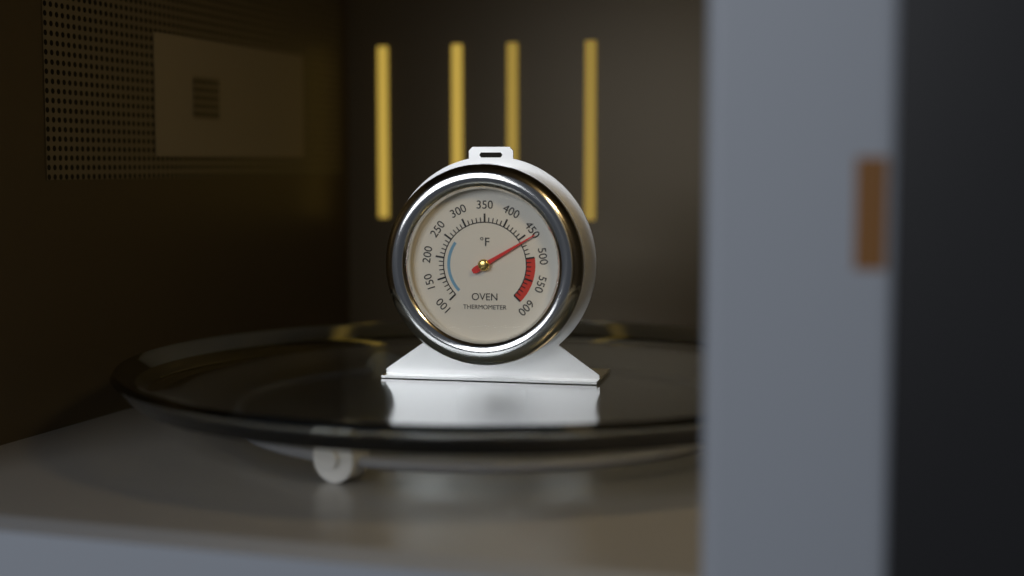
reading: 460 °F
